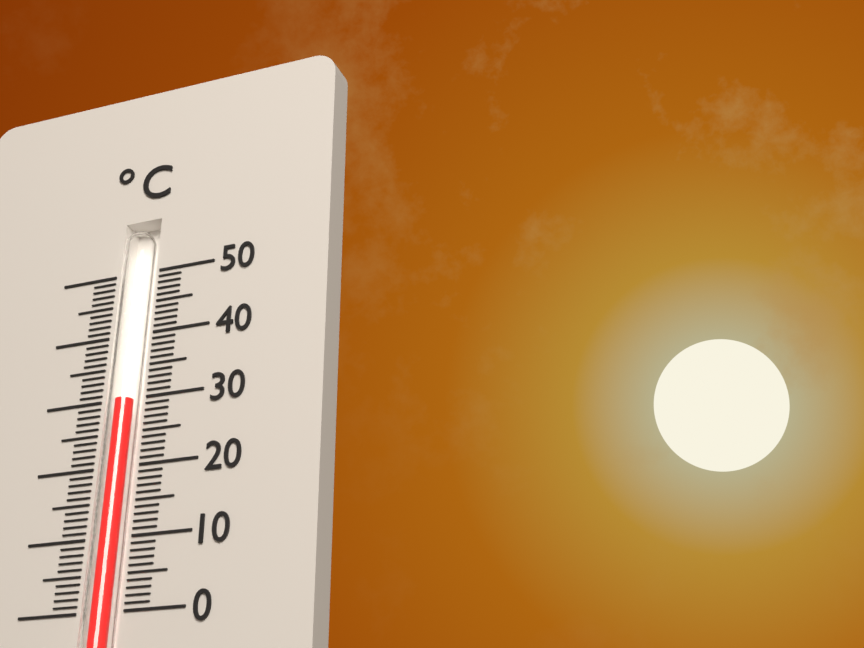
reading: 30 °C
